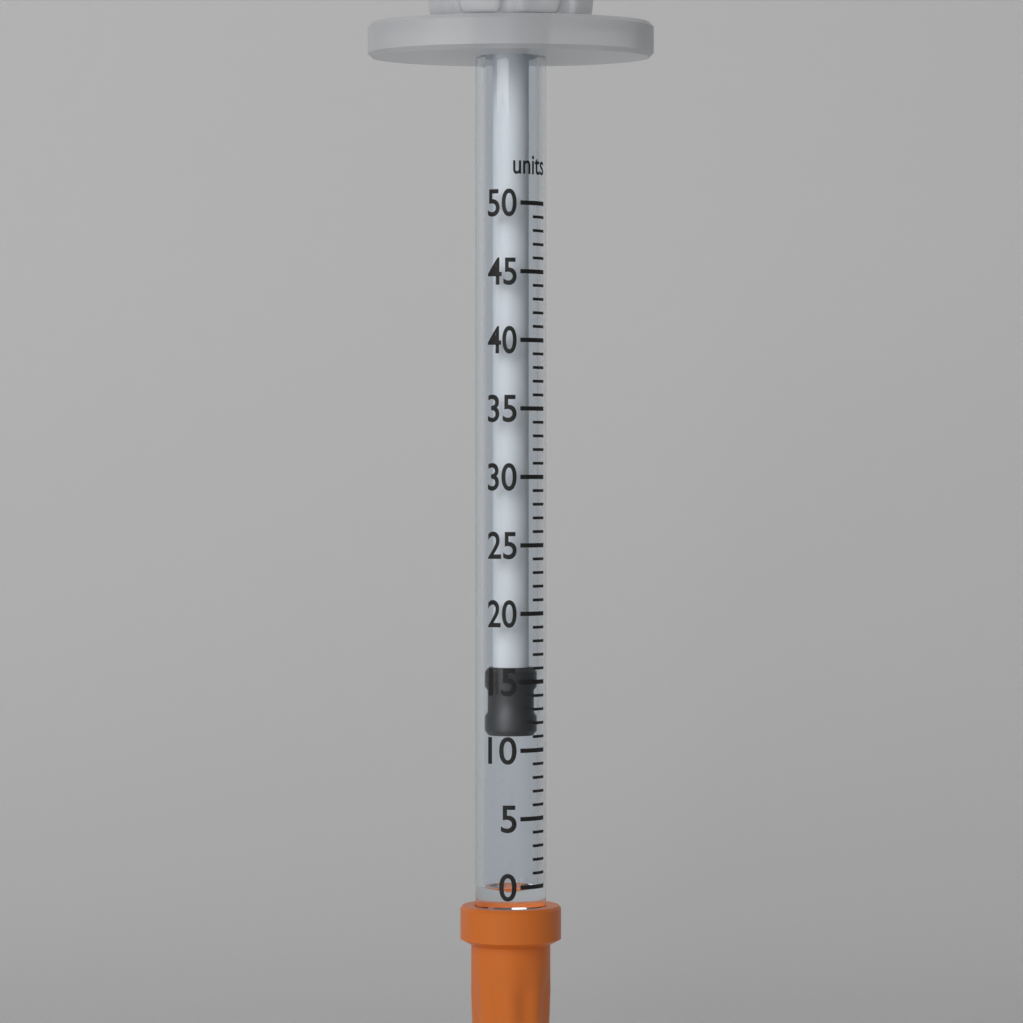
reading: 11 units
